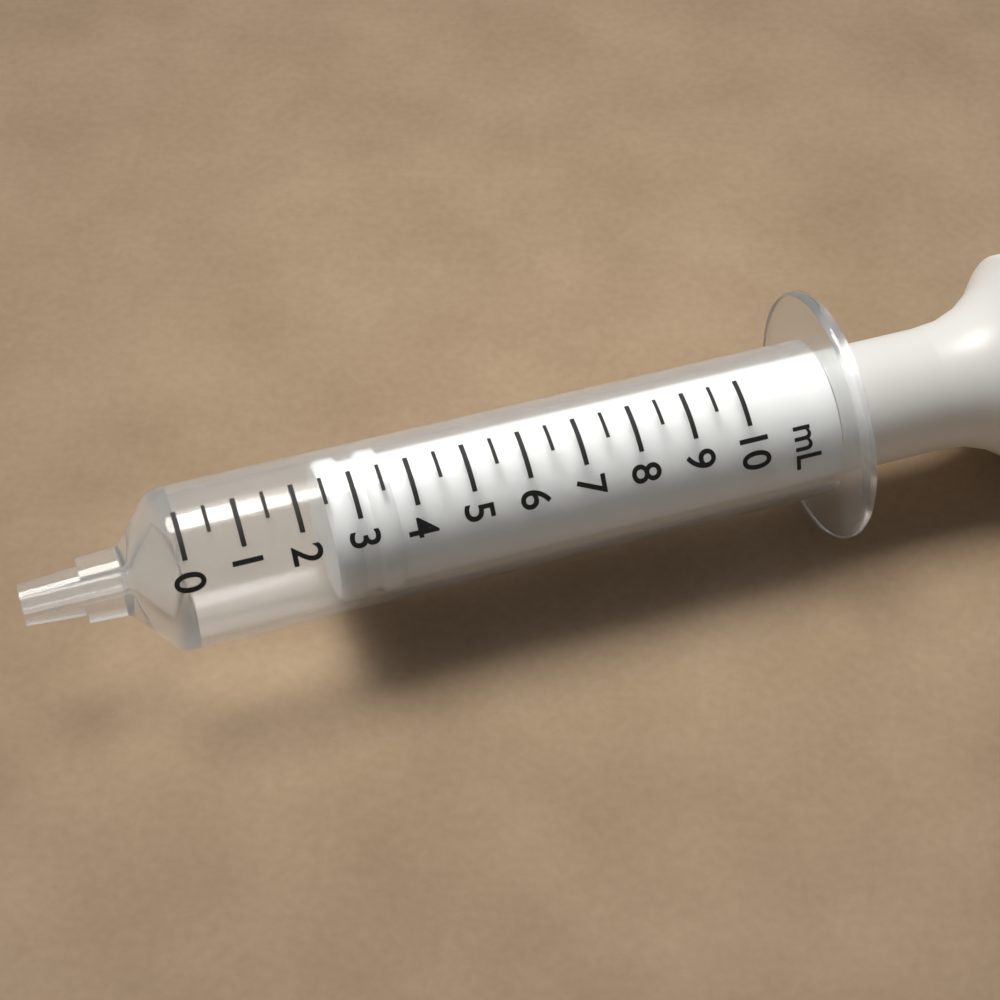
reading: 2.5 mL
